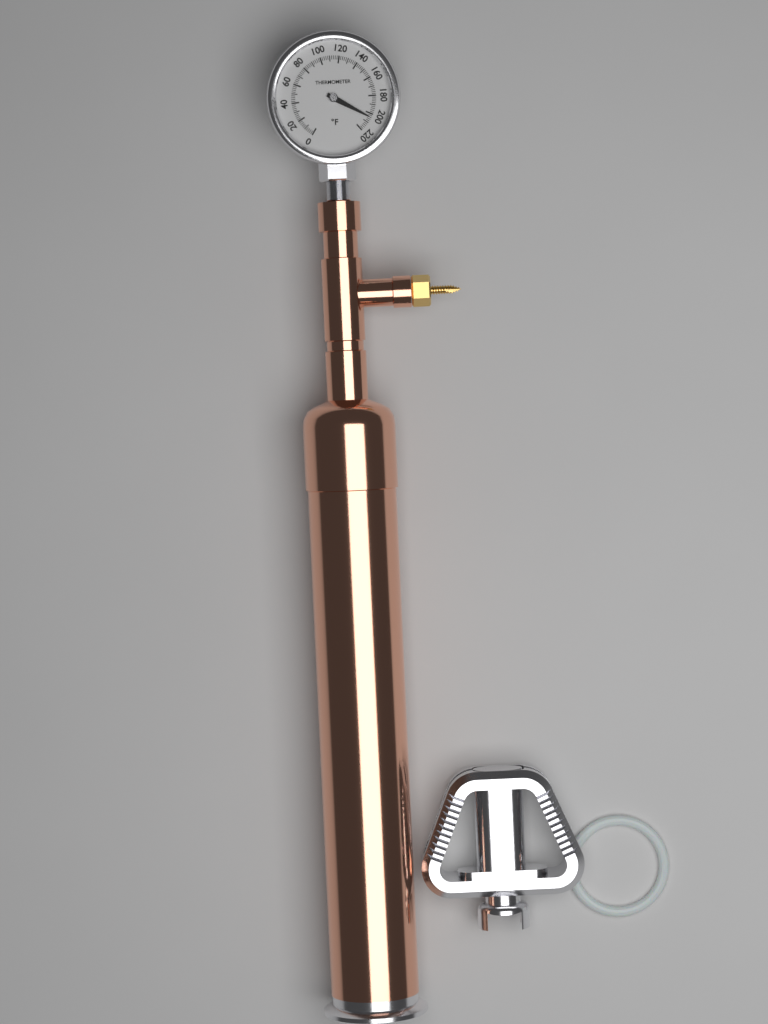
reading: 204 °F
